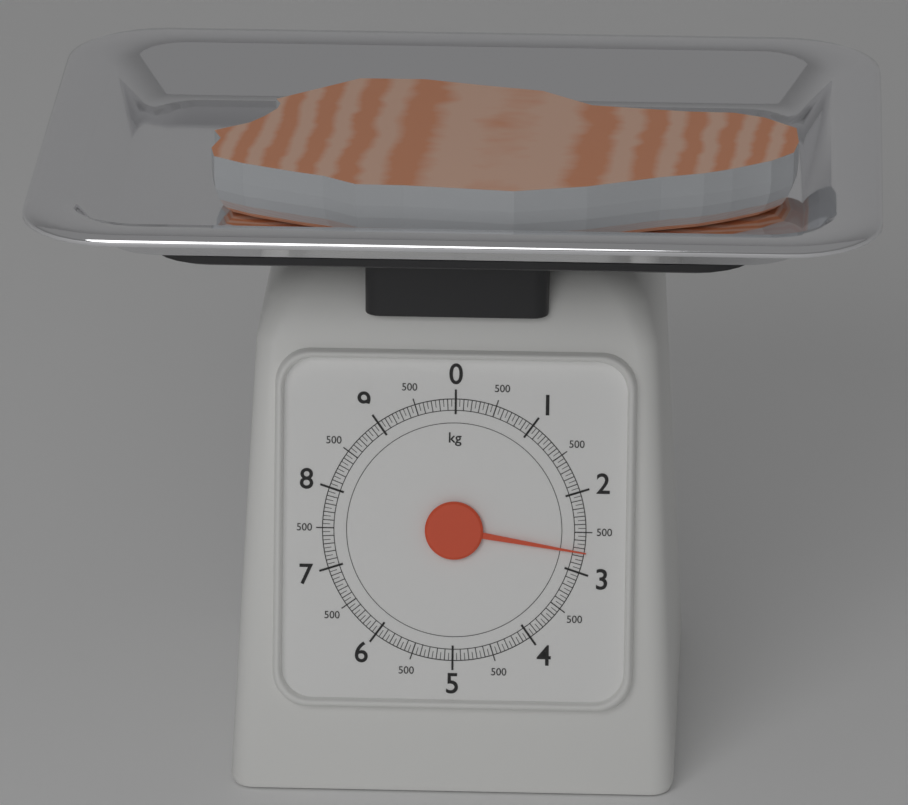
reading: 2.75 kg
